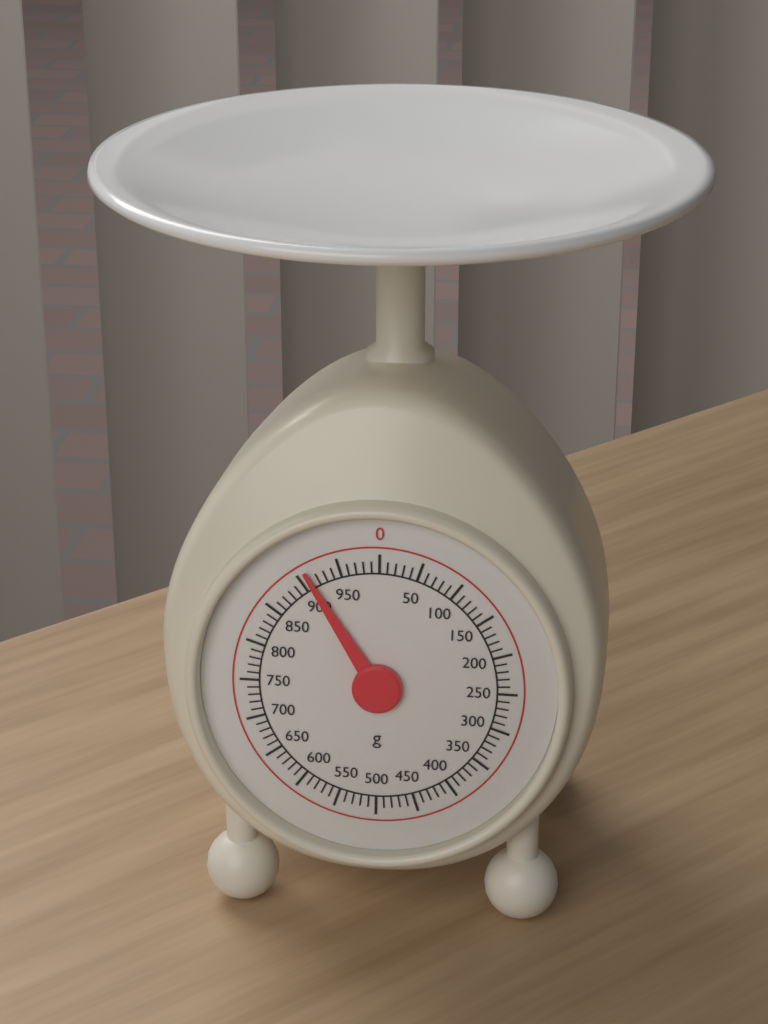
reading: 910 g
